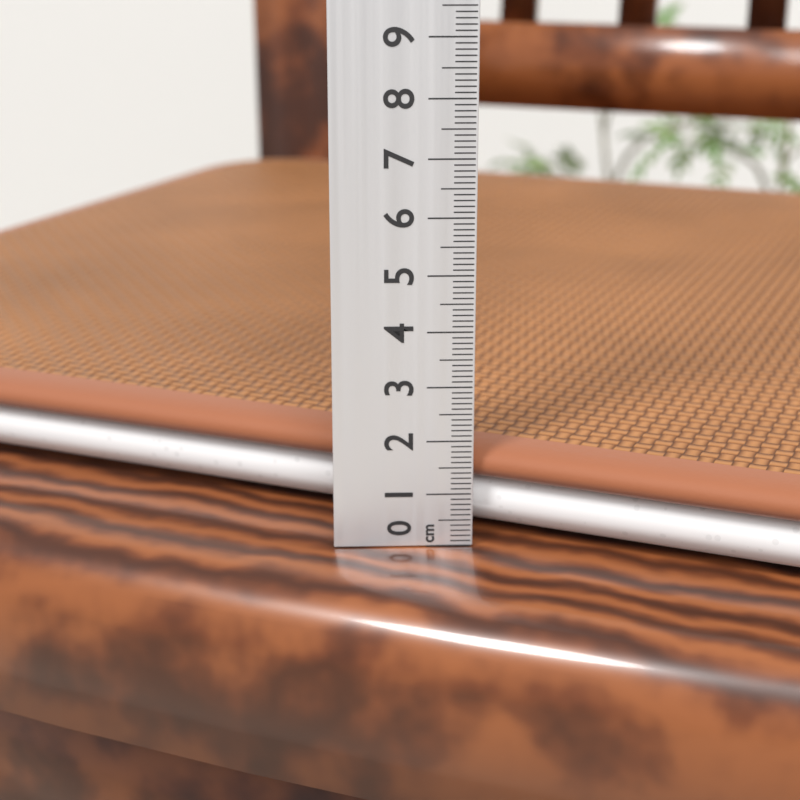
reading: 1.8 cm
